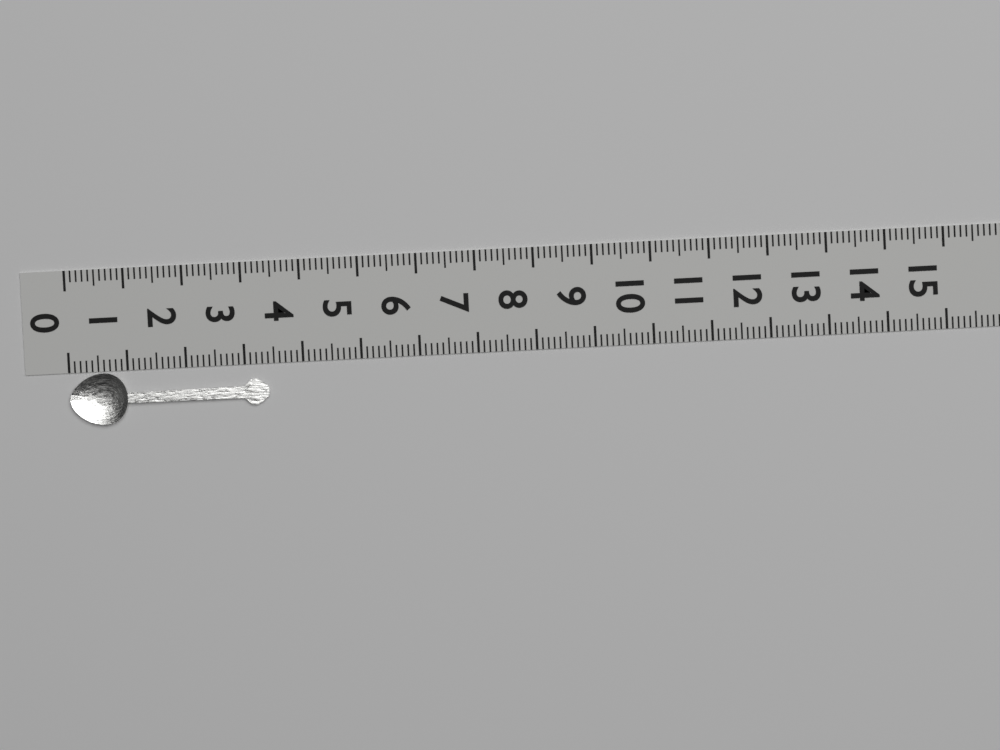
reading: 3.4 (no unit)
